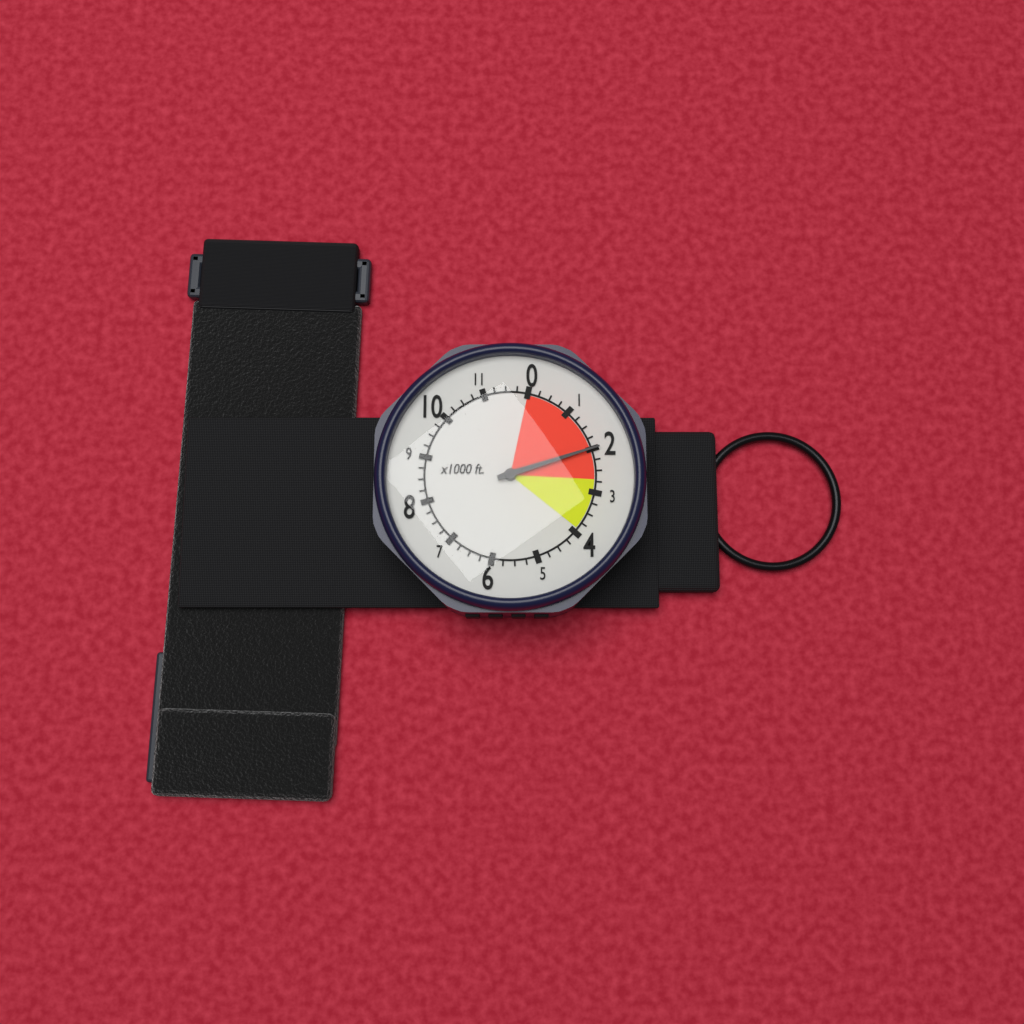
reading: 2000 ft
